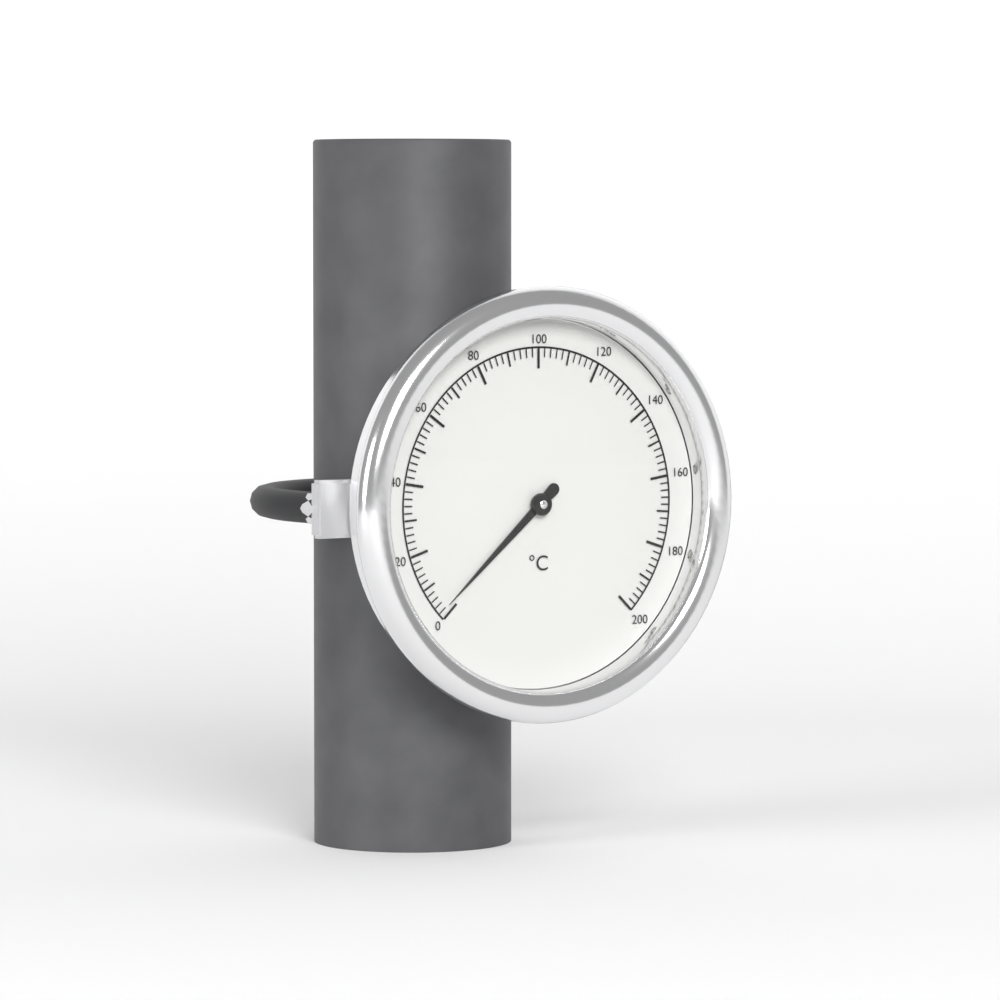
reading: 2 °C
